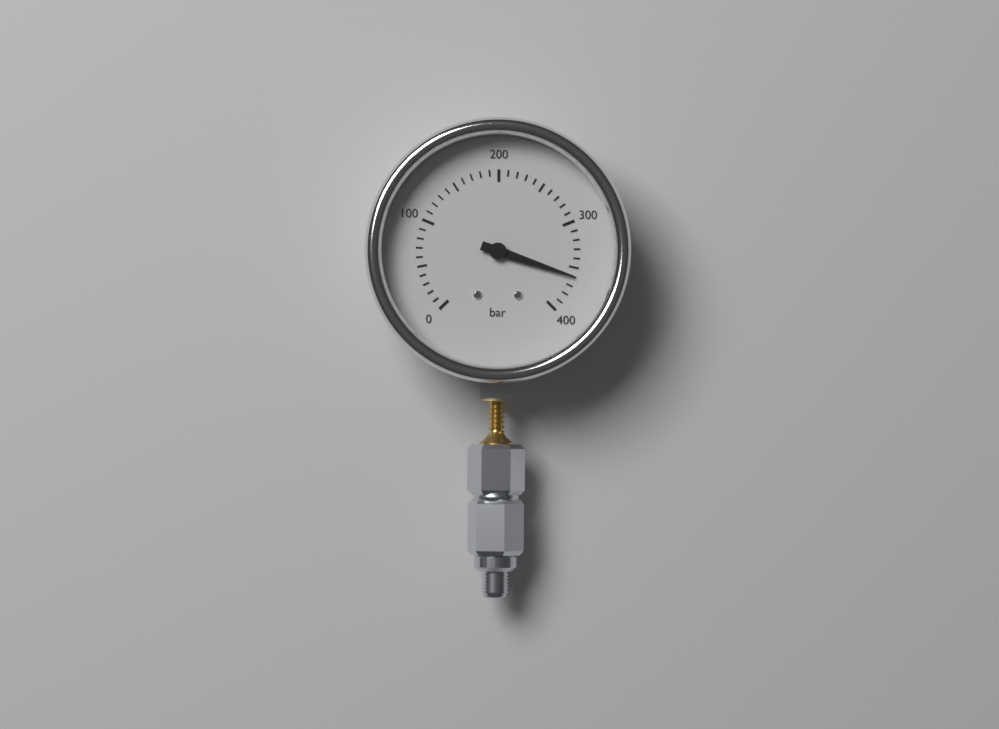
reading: 360 bar
